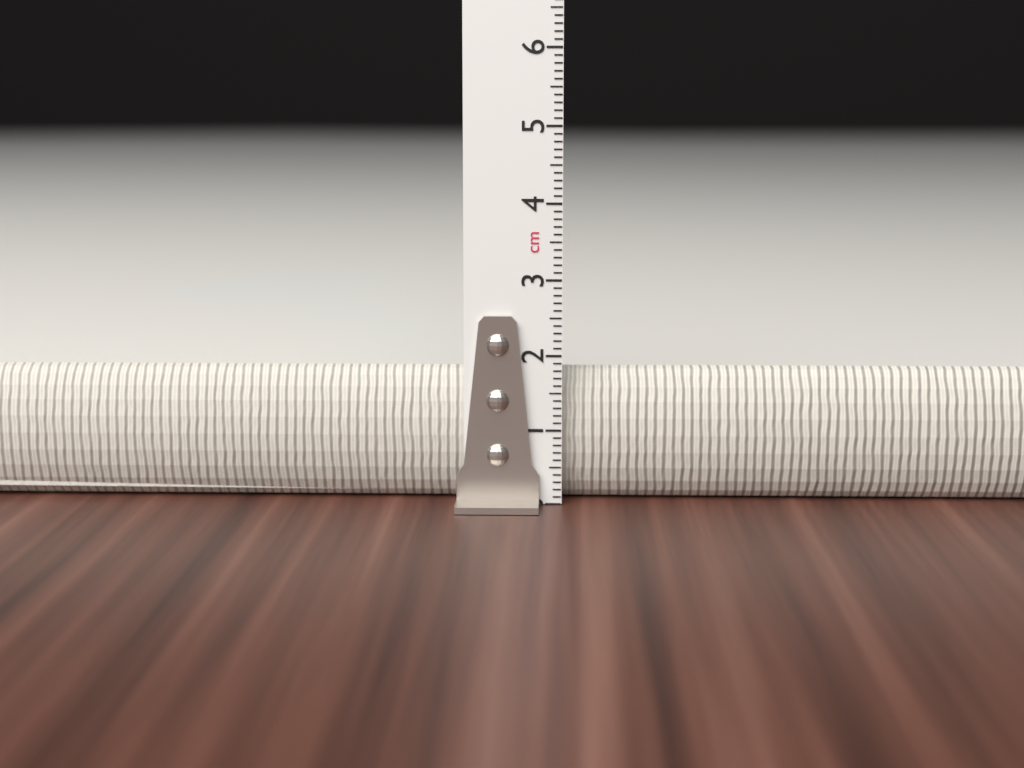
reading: 1.8 cm
